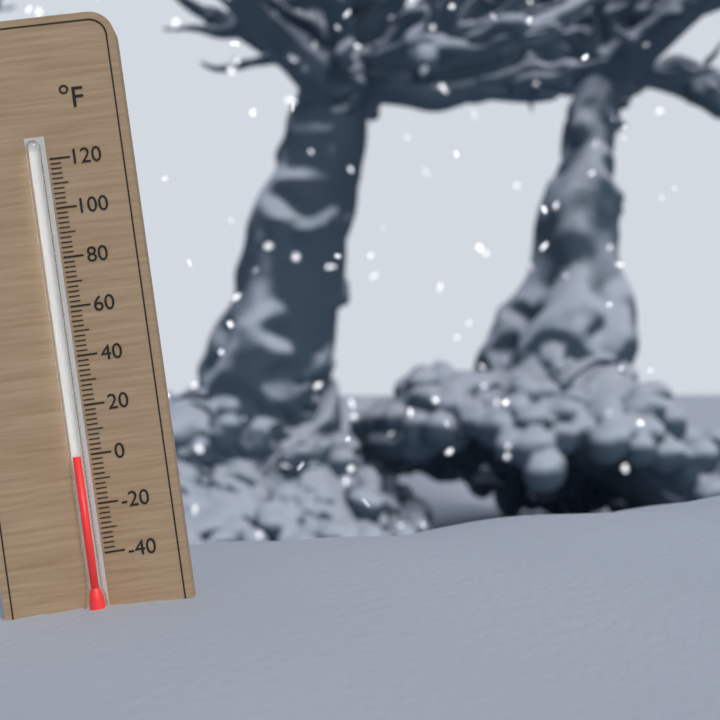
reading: 0 °F
